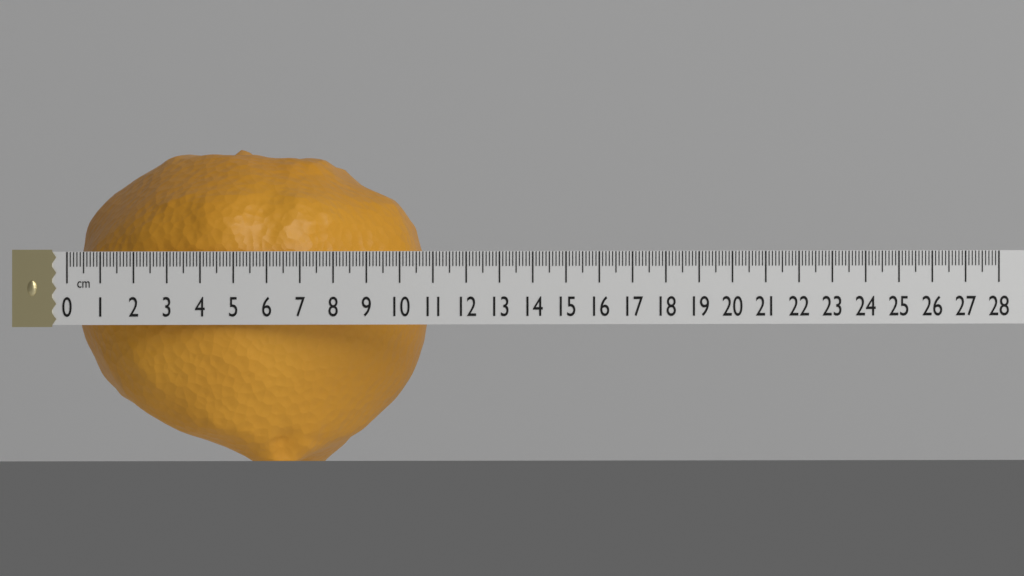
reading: 10.6 cm
